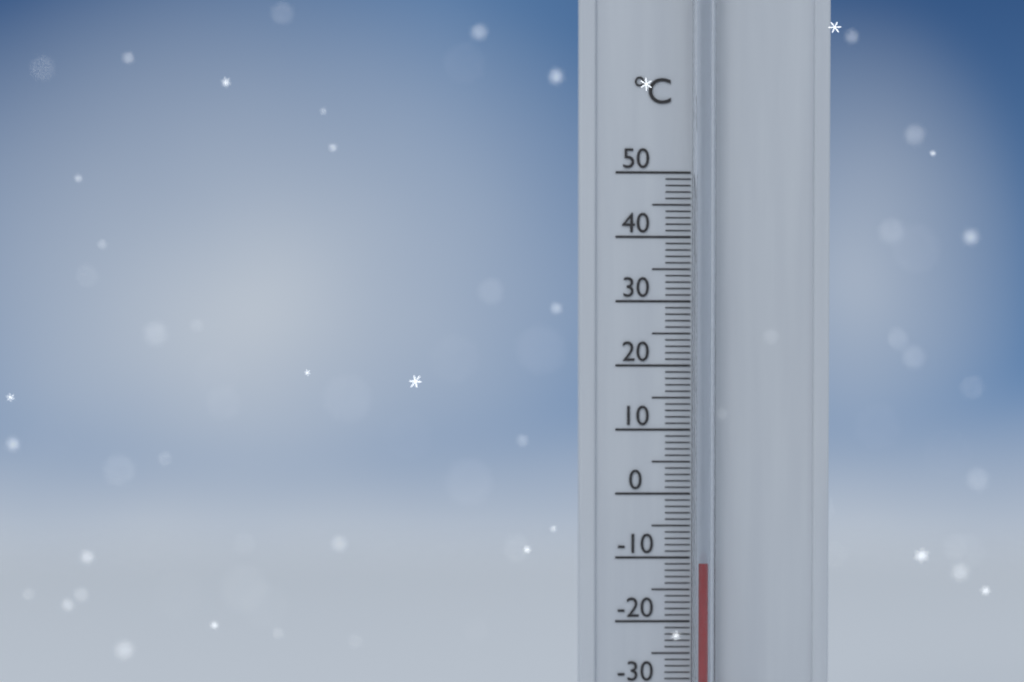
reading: -11 °C
